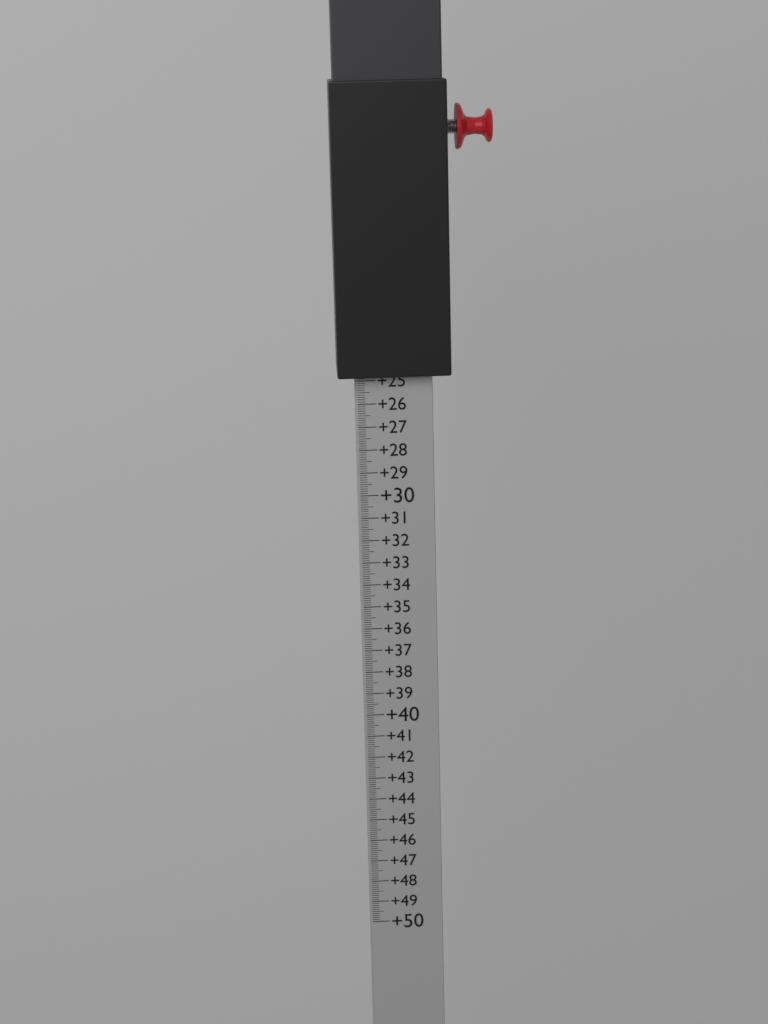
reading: 24.8 (no unit)
